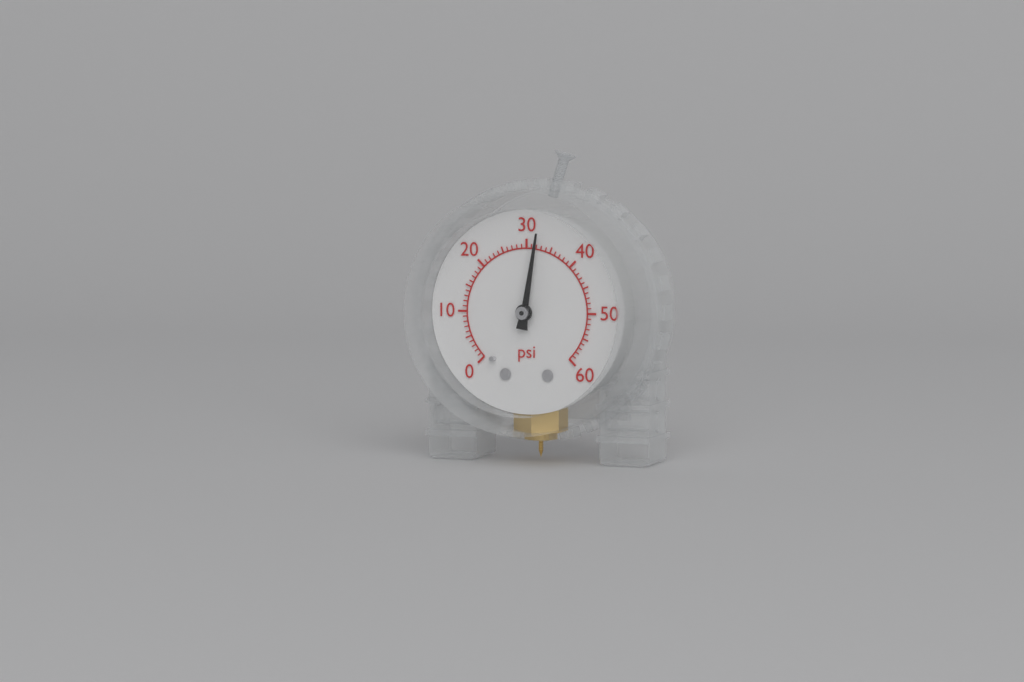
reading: 32 psi
